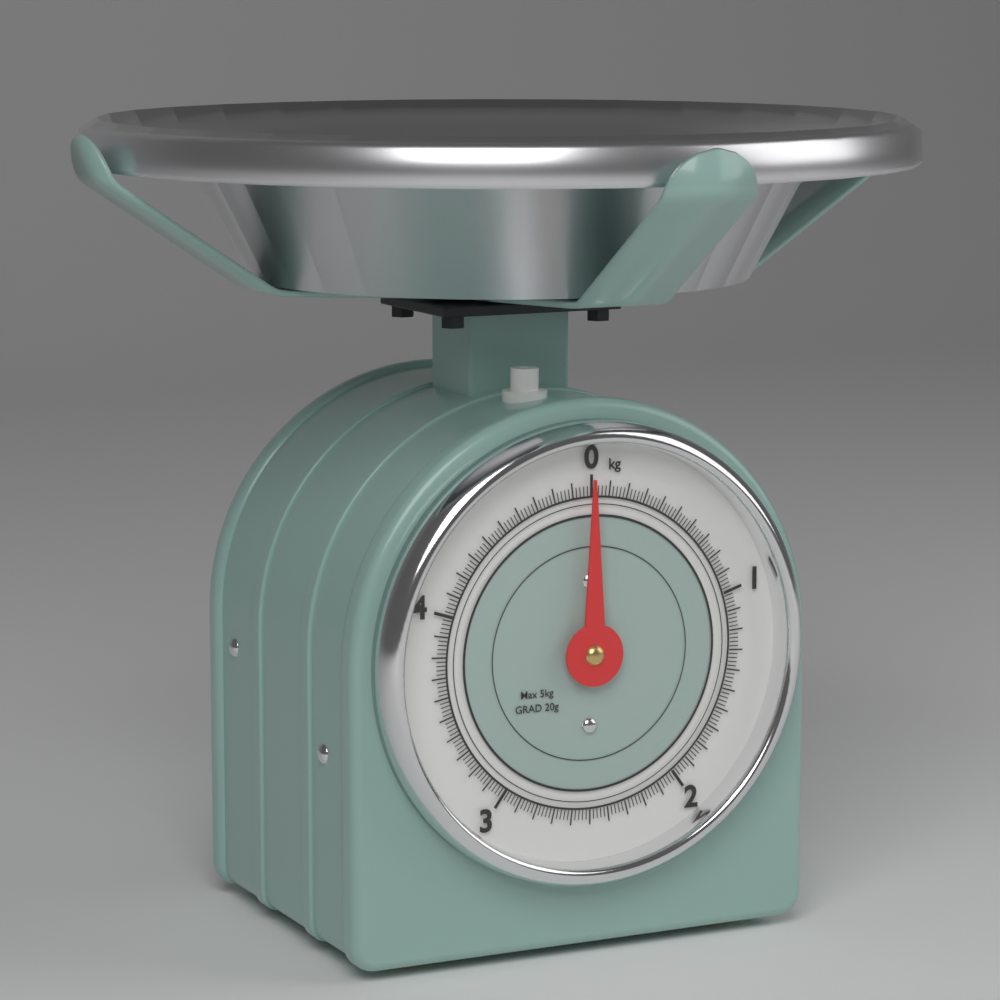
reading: 0.00 kg
